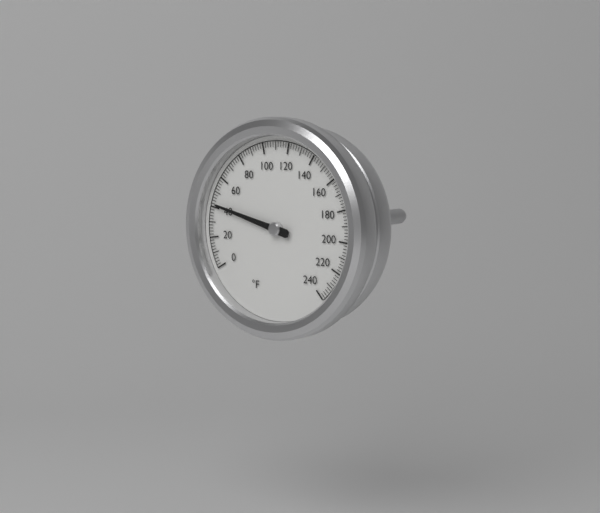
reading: 42 °F
